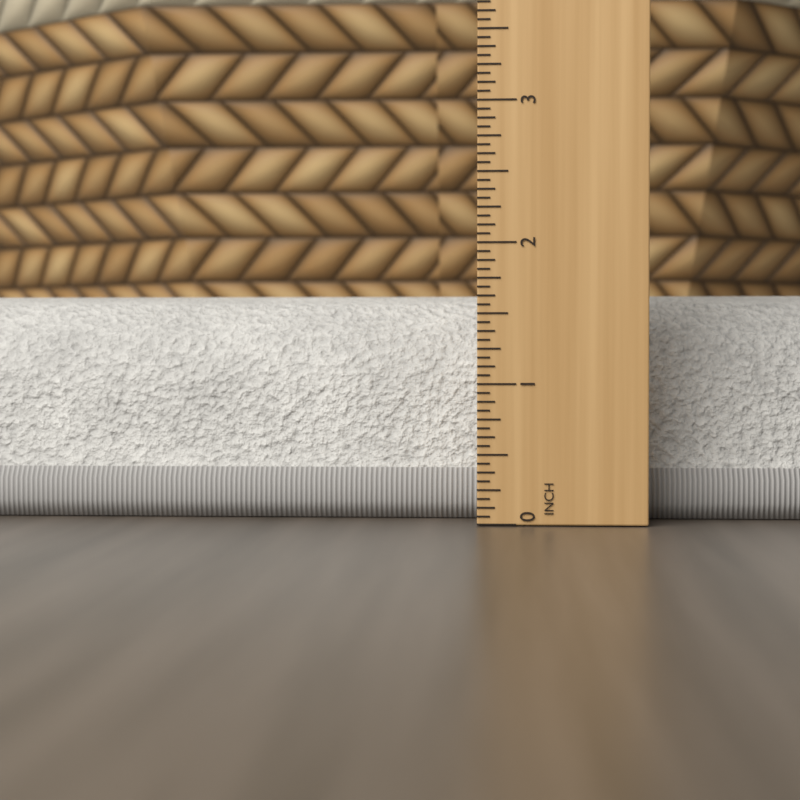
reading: 1.6875 in
